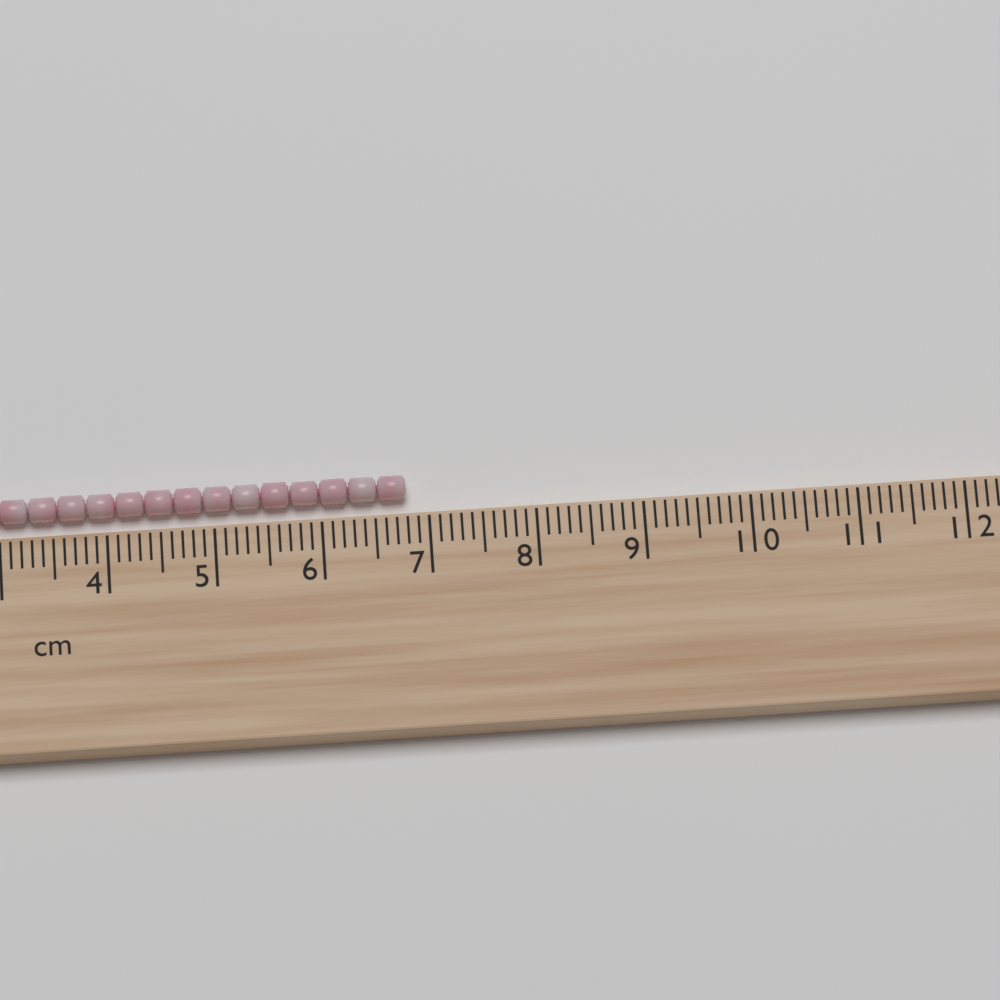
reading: 6.8 cm
